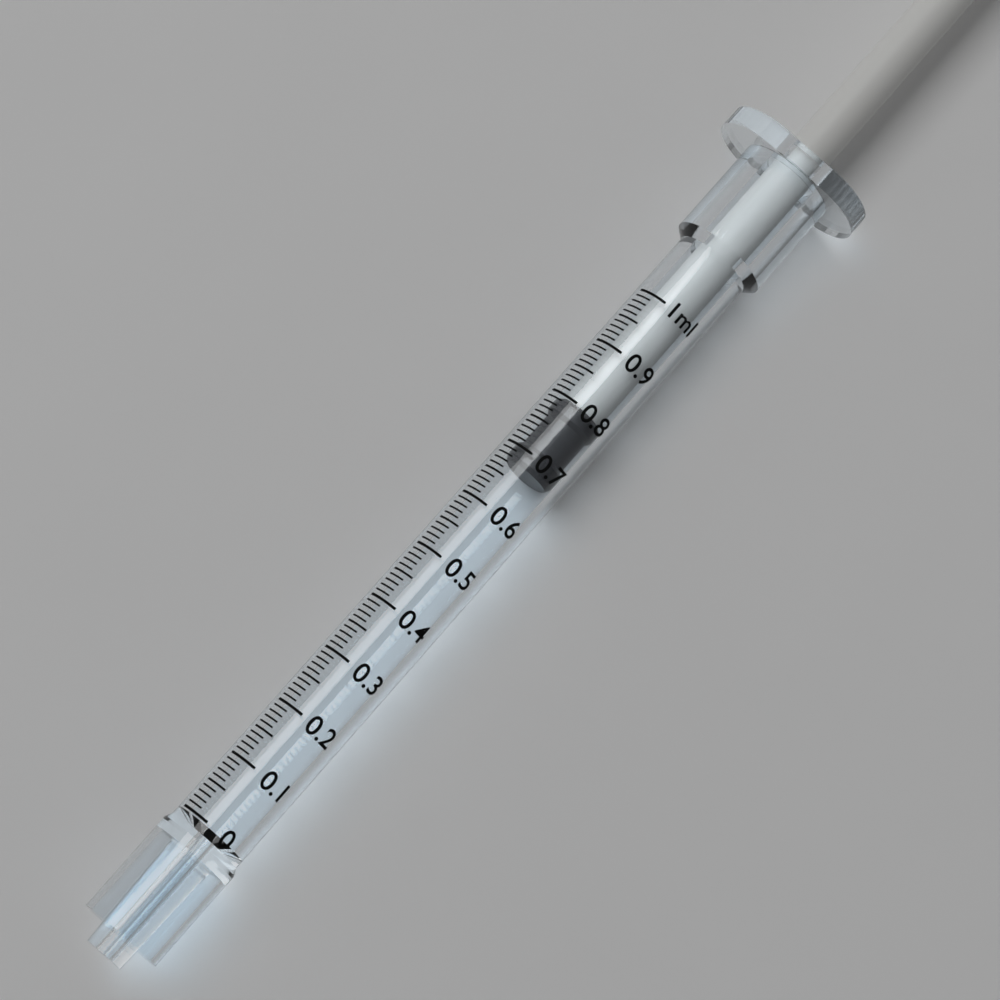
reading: 0.68 ml
